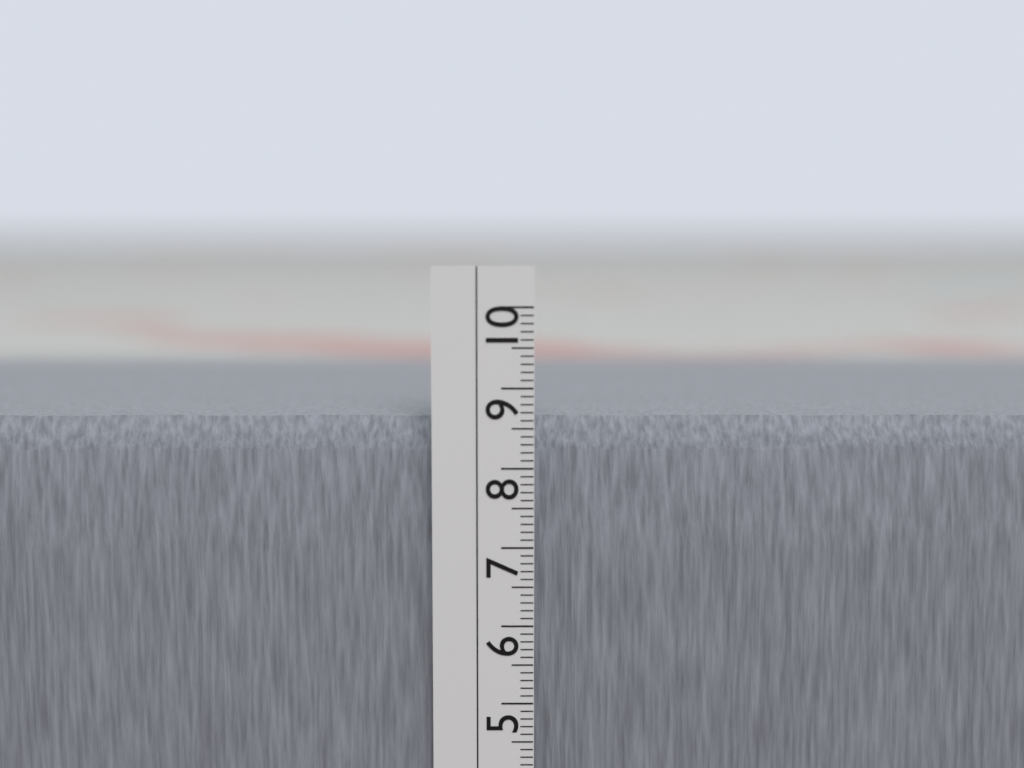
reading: 8.6 cm
